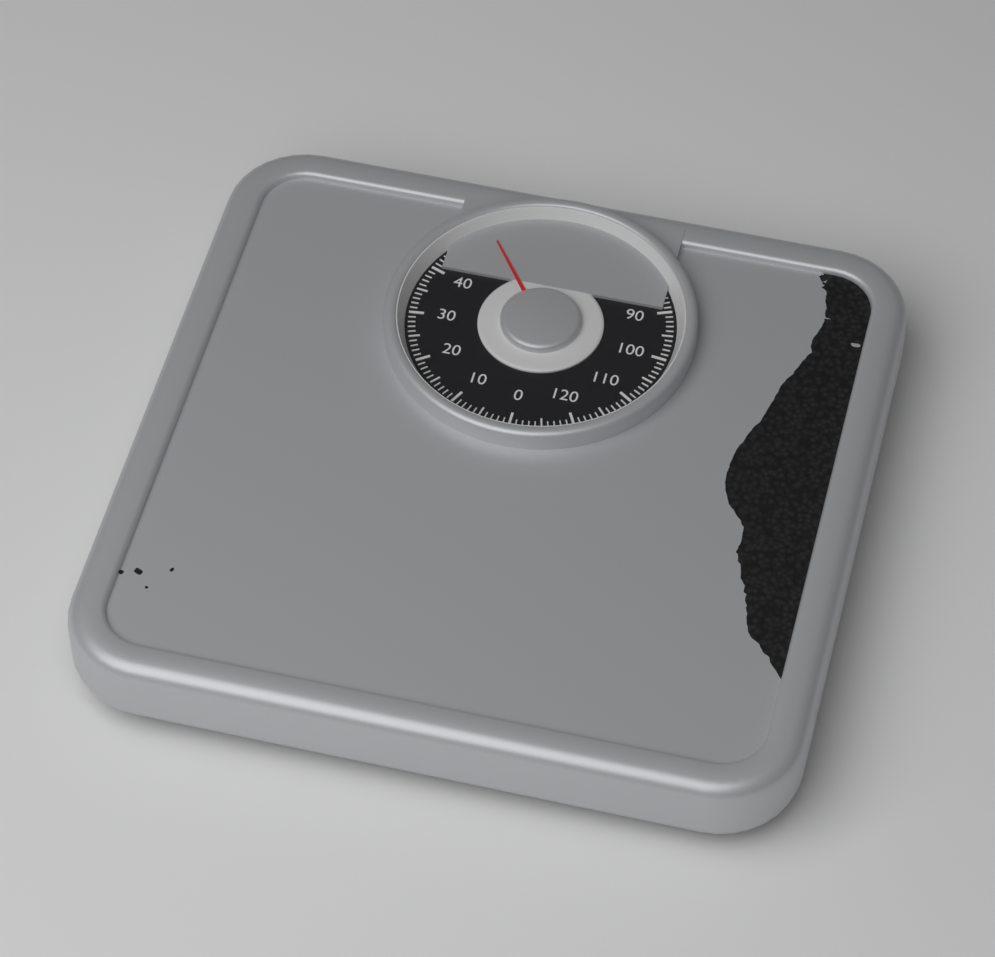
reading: 52 kg
